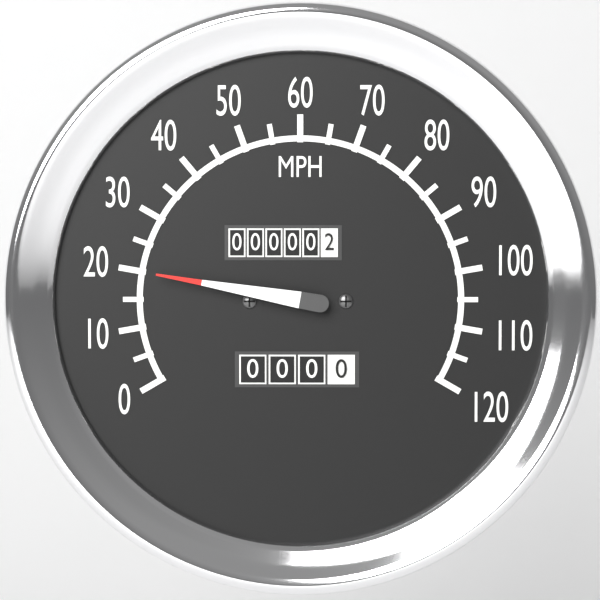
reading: 20 MPH
